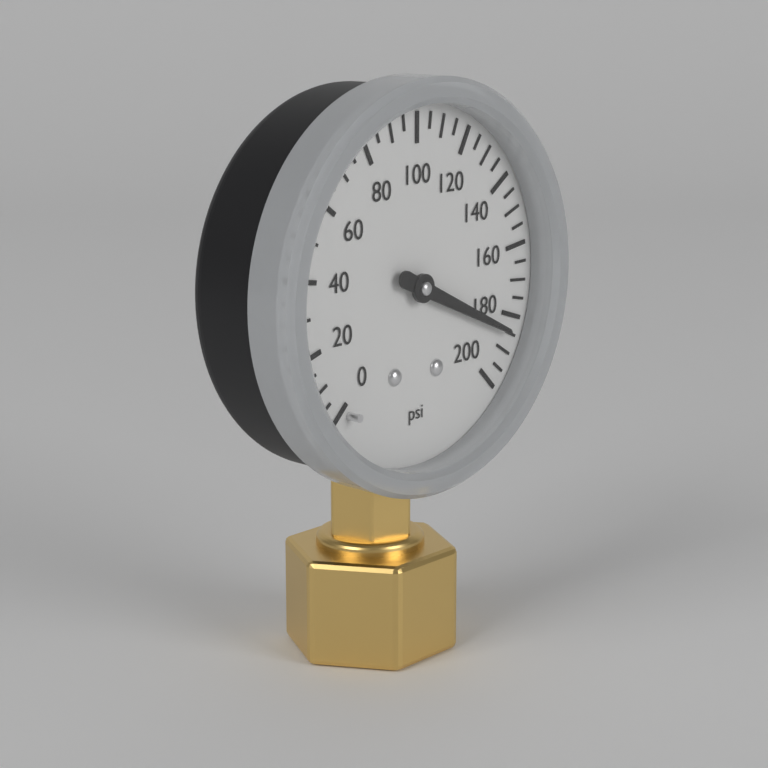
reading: 185 psi
